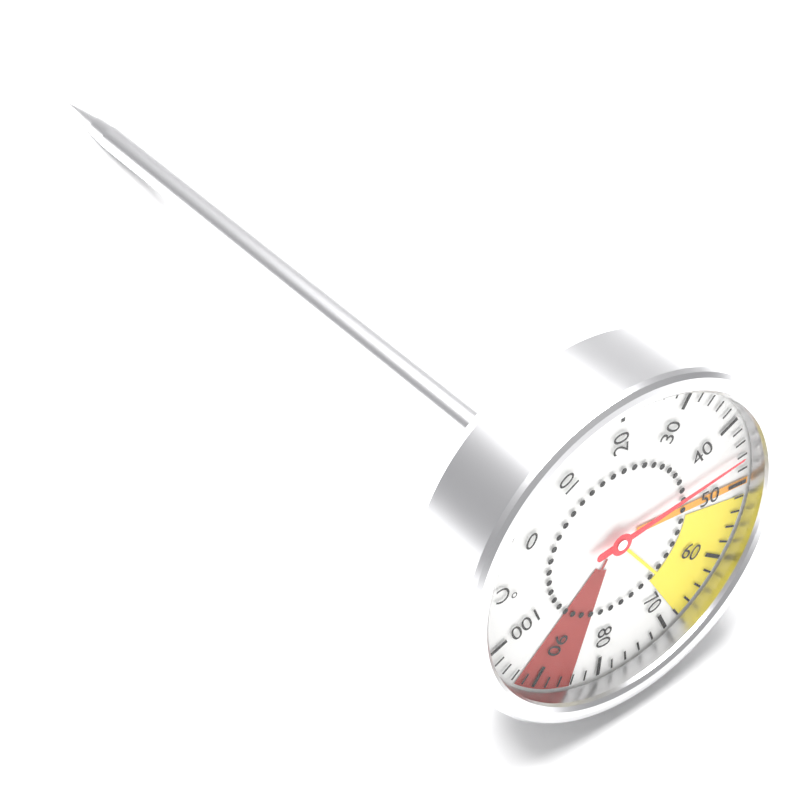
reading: 46 °C
